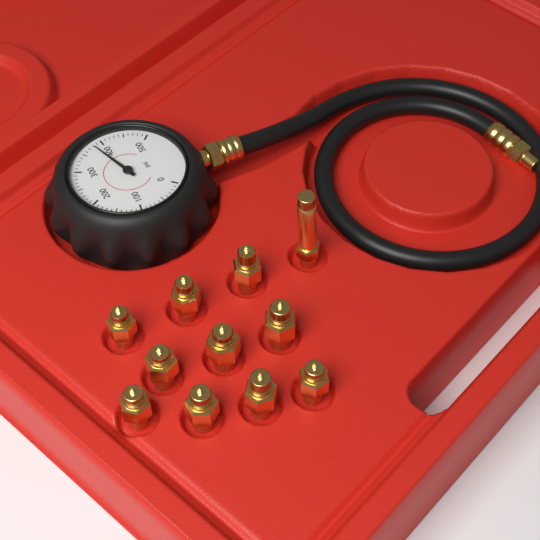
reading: 380 psi
